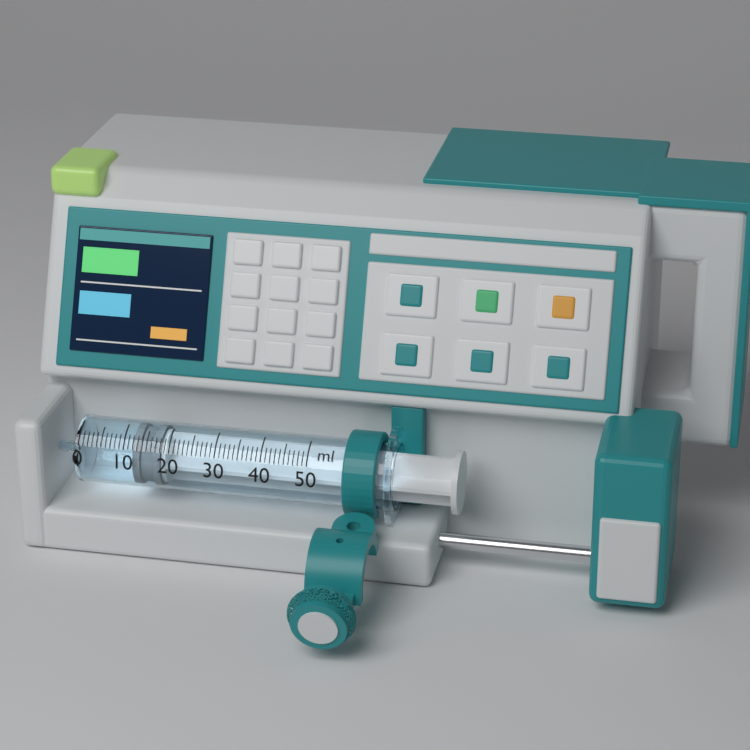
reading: 12 ml
